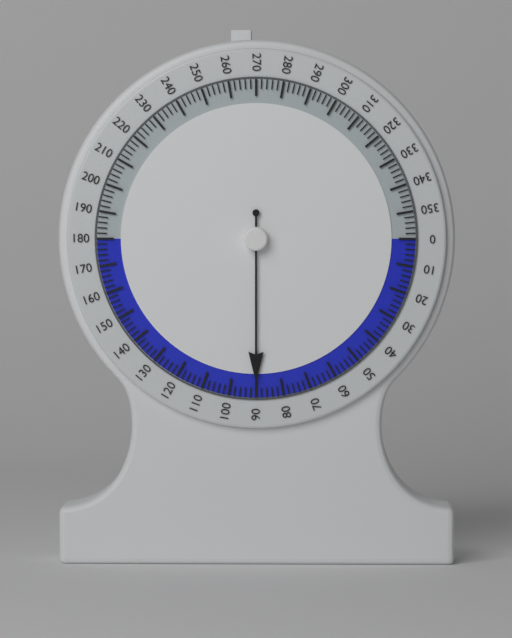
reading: 90 (no unit)
